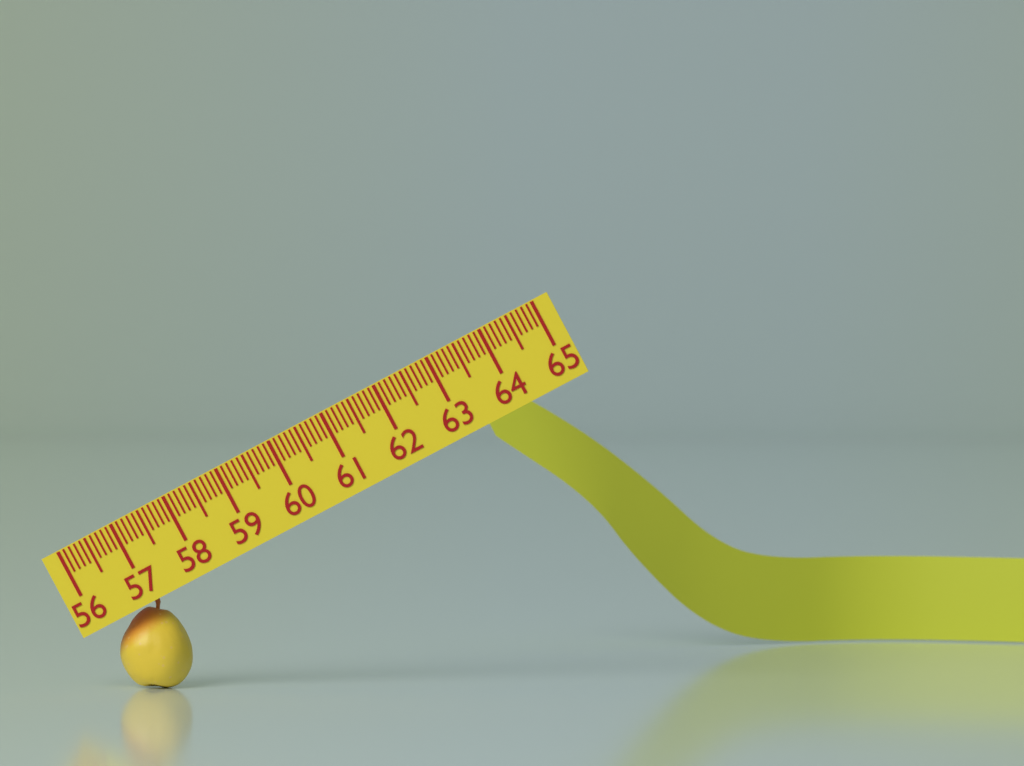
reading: 57.2 (no unit)
